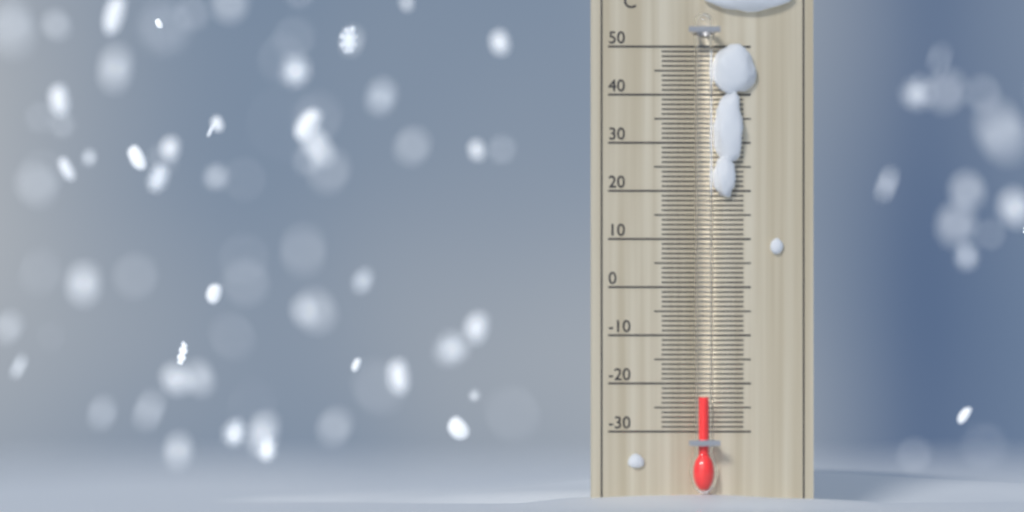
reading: -23 °C
